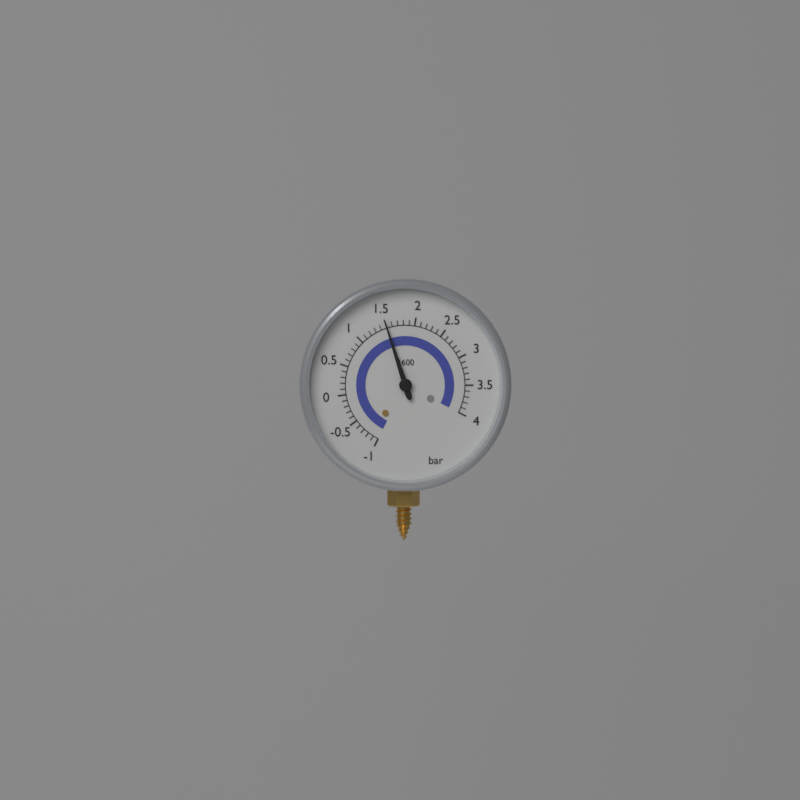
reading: 1.5 bar
